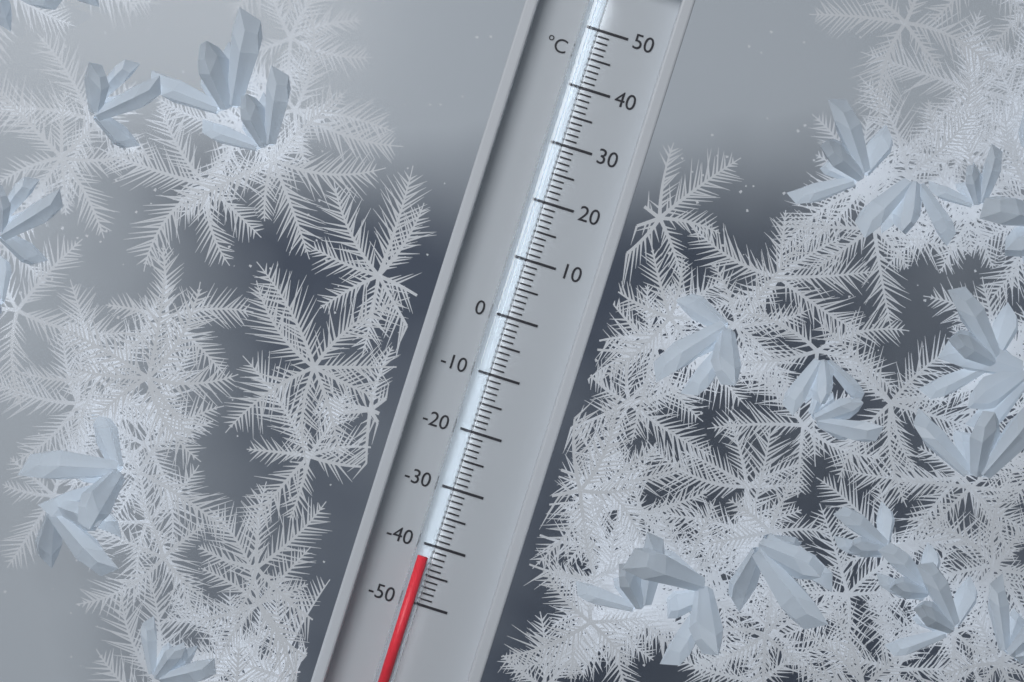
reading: -42 °C
